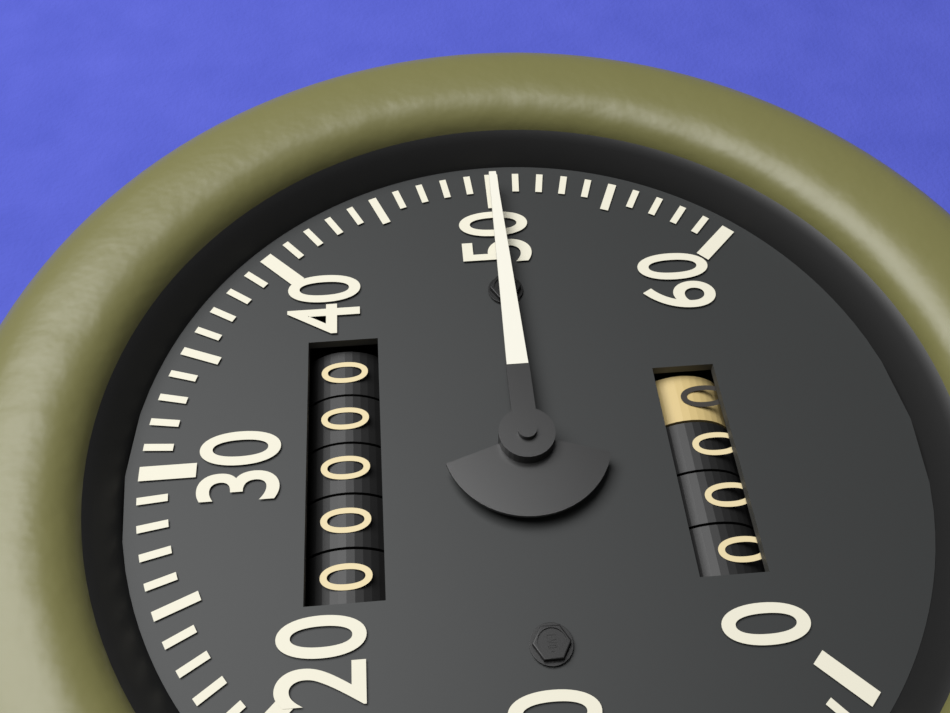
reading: 50 (no unit)
